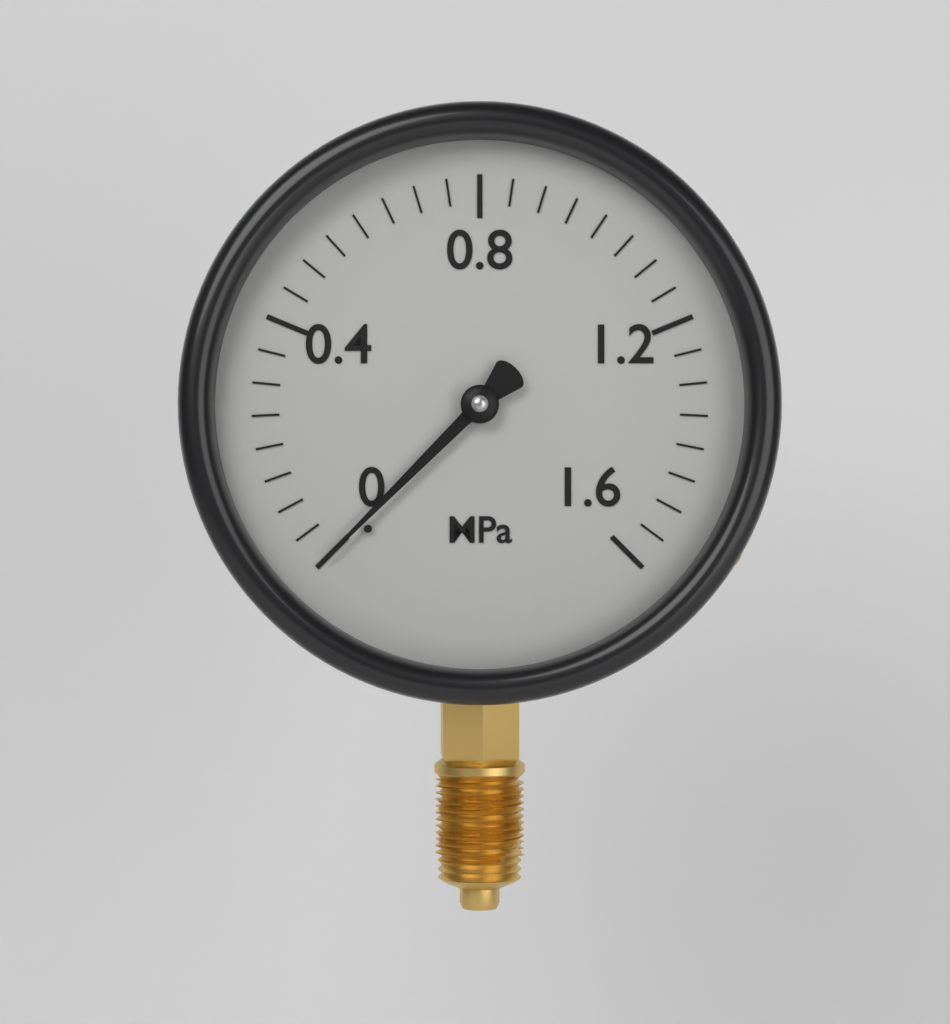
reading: 0.00 MPa
